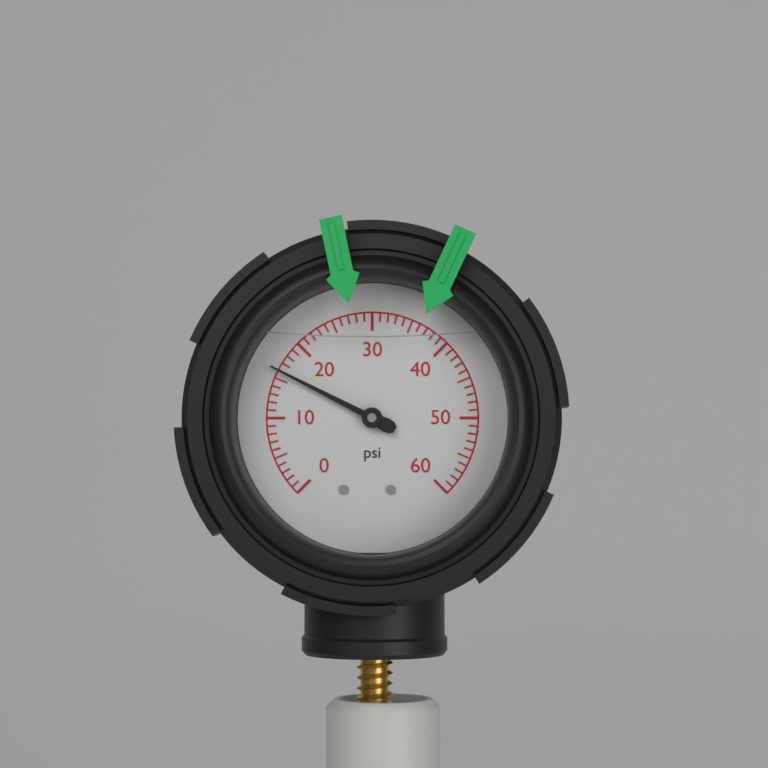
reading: 16 psi
